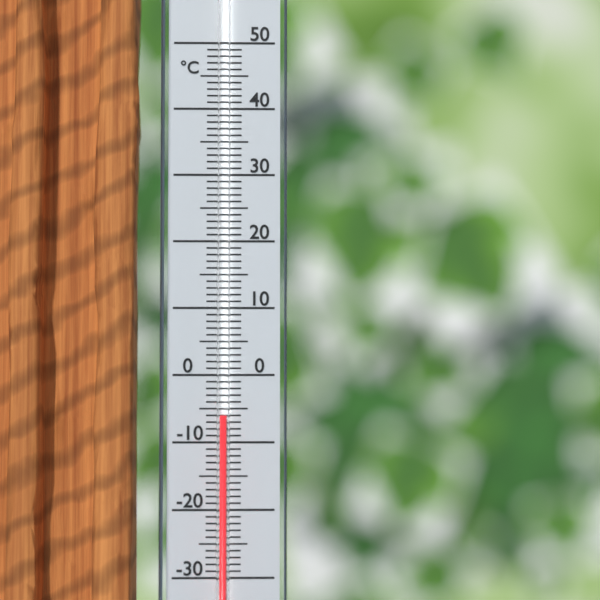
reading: -6 °C
